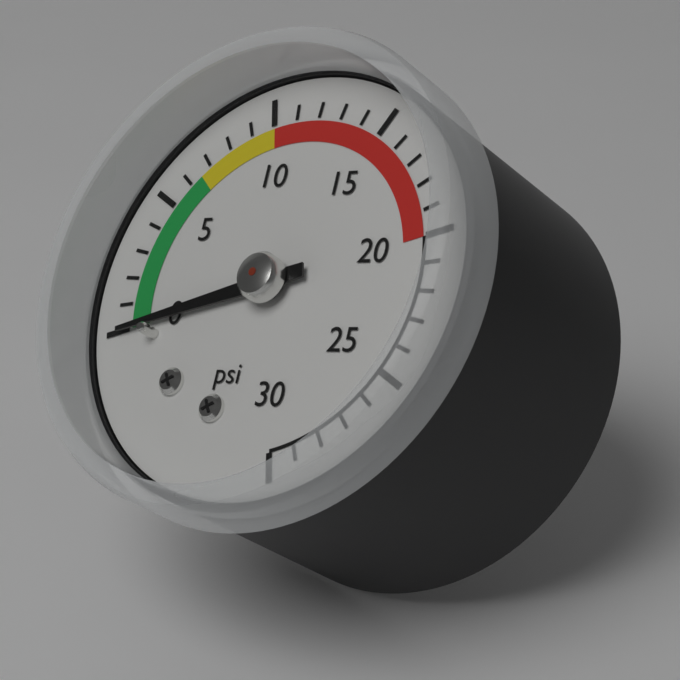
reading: 0 psi
